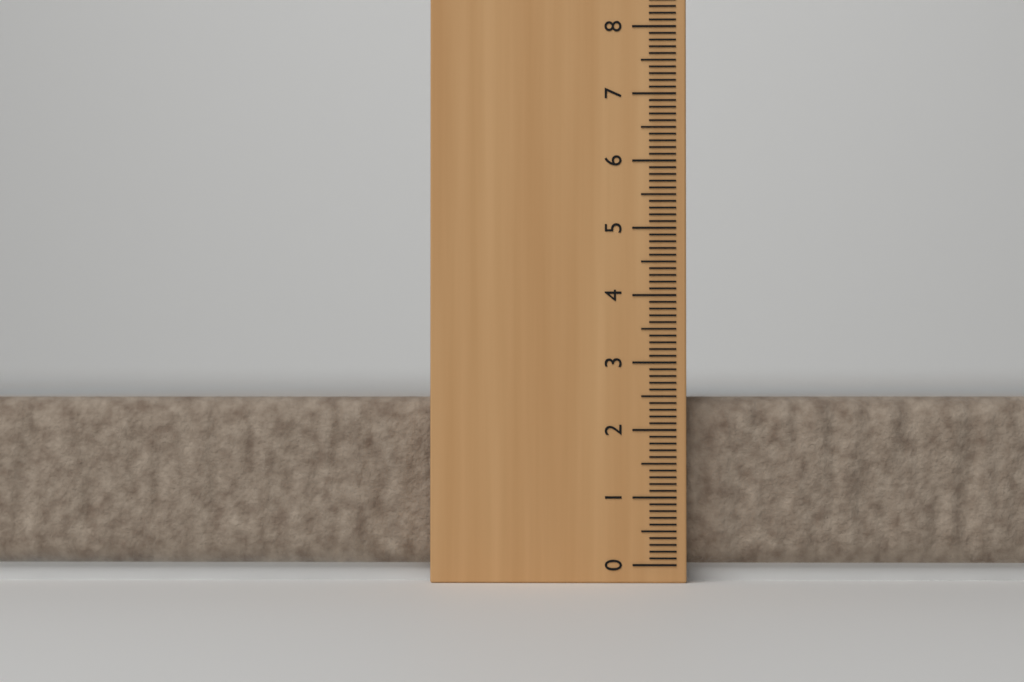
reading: 2.5 cm
